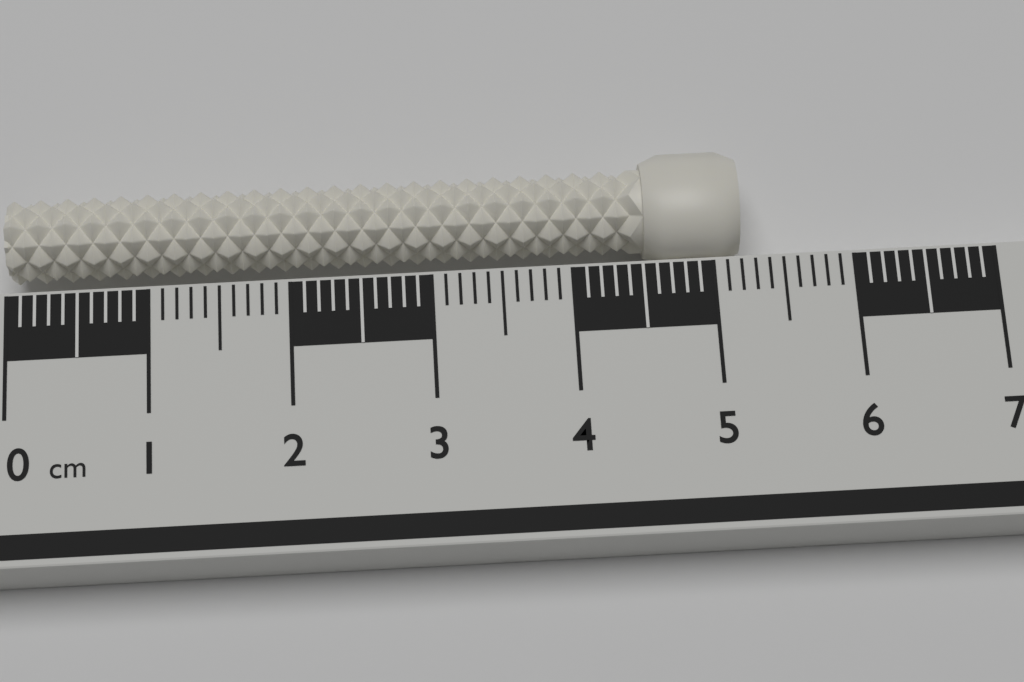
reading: 5.2 cm
